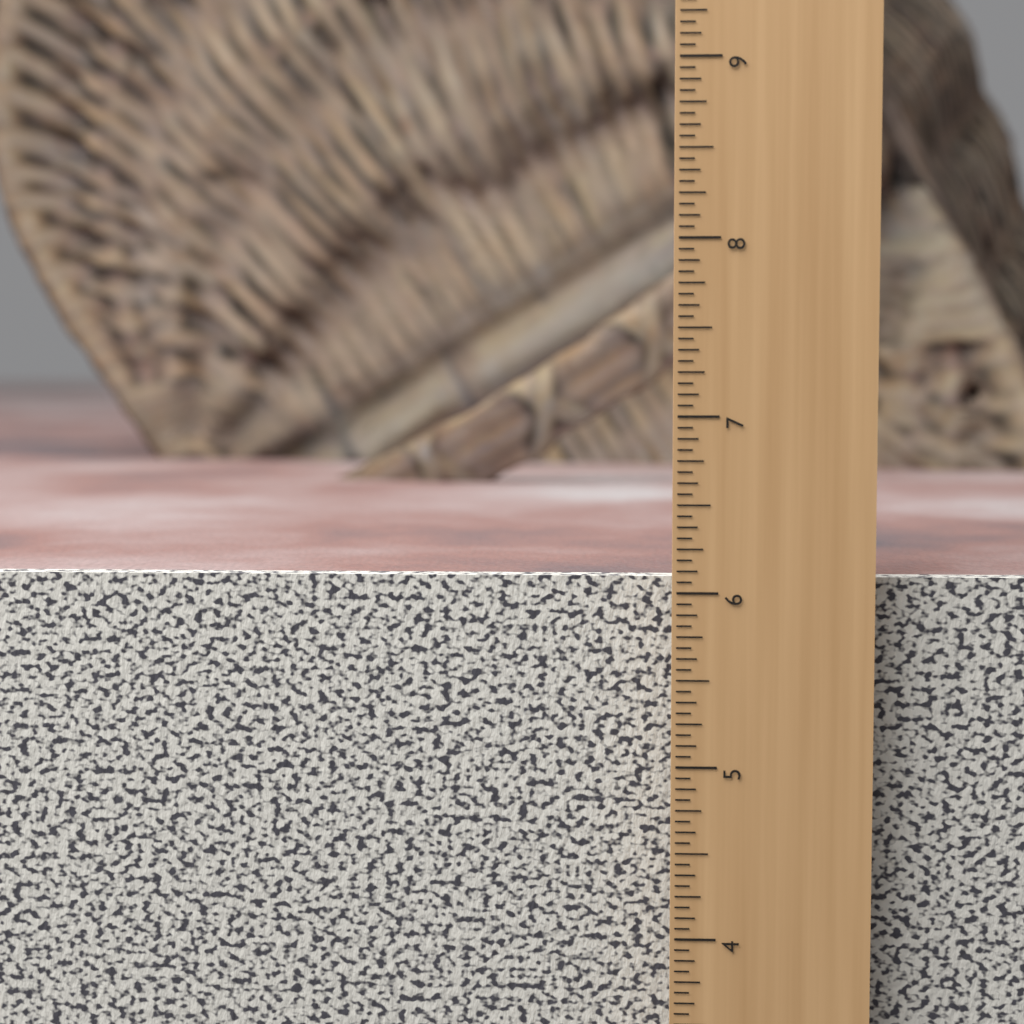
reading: 6.0625 in
